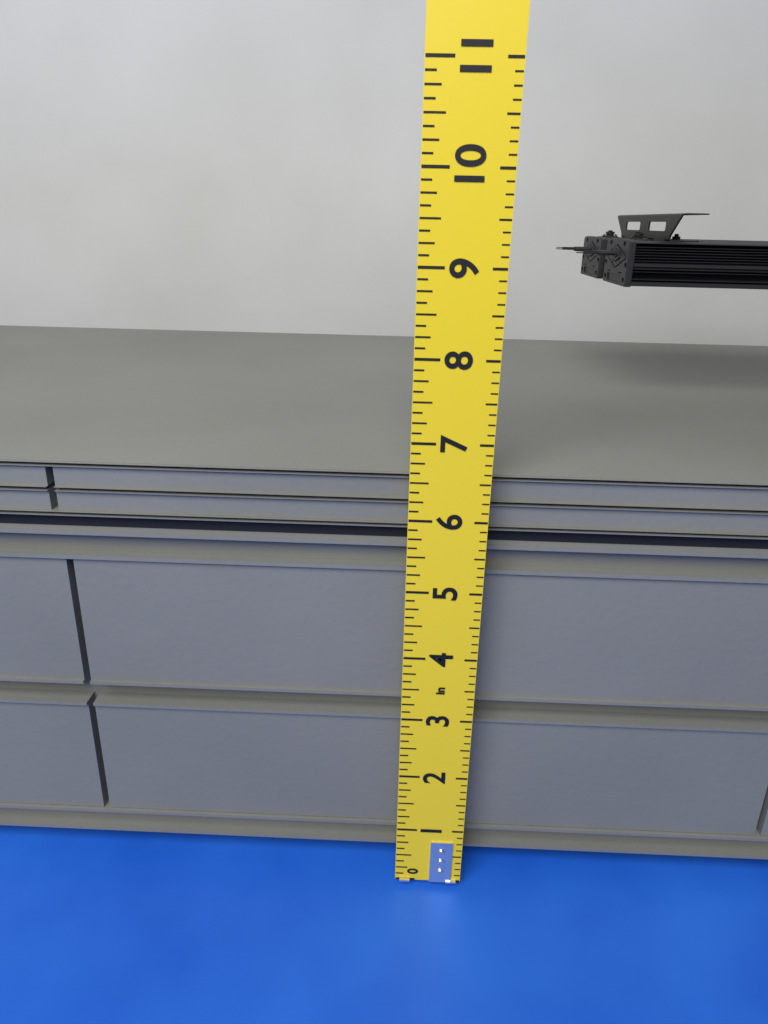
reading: 6.500 in
